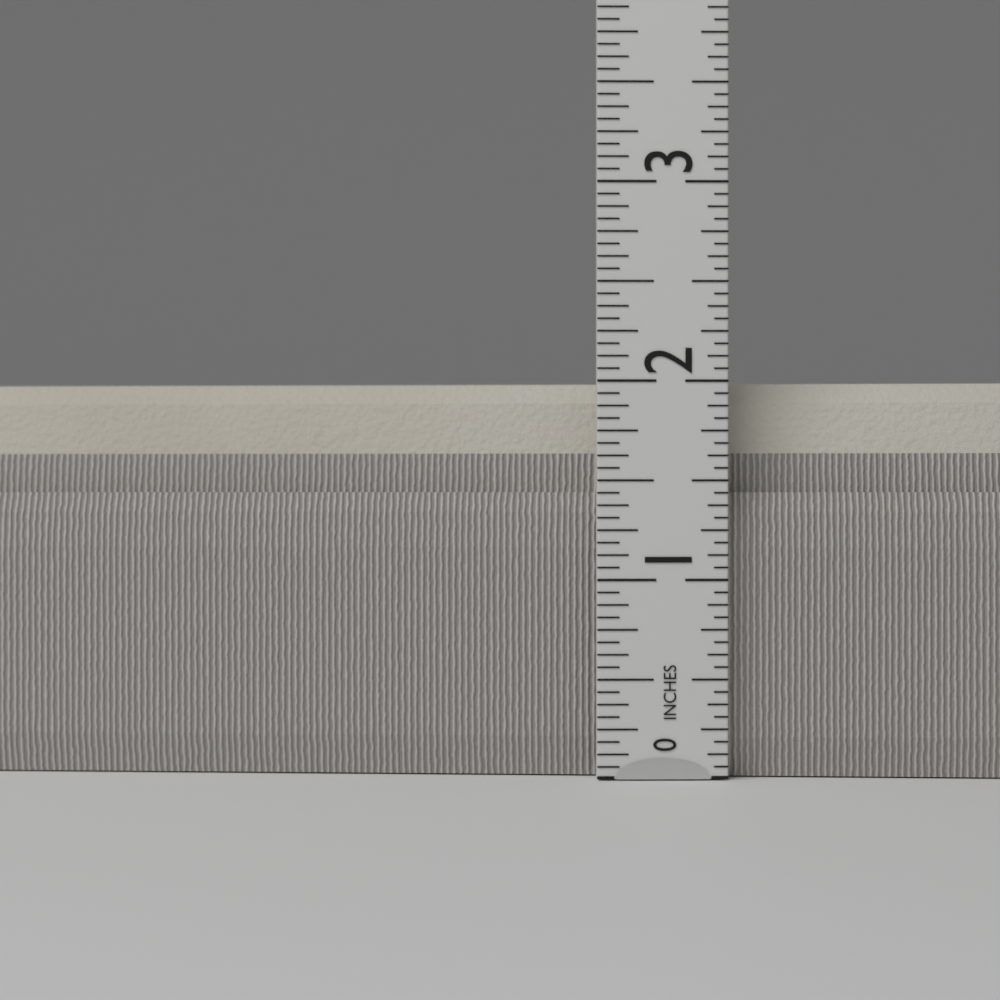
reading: 2.0000 in
